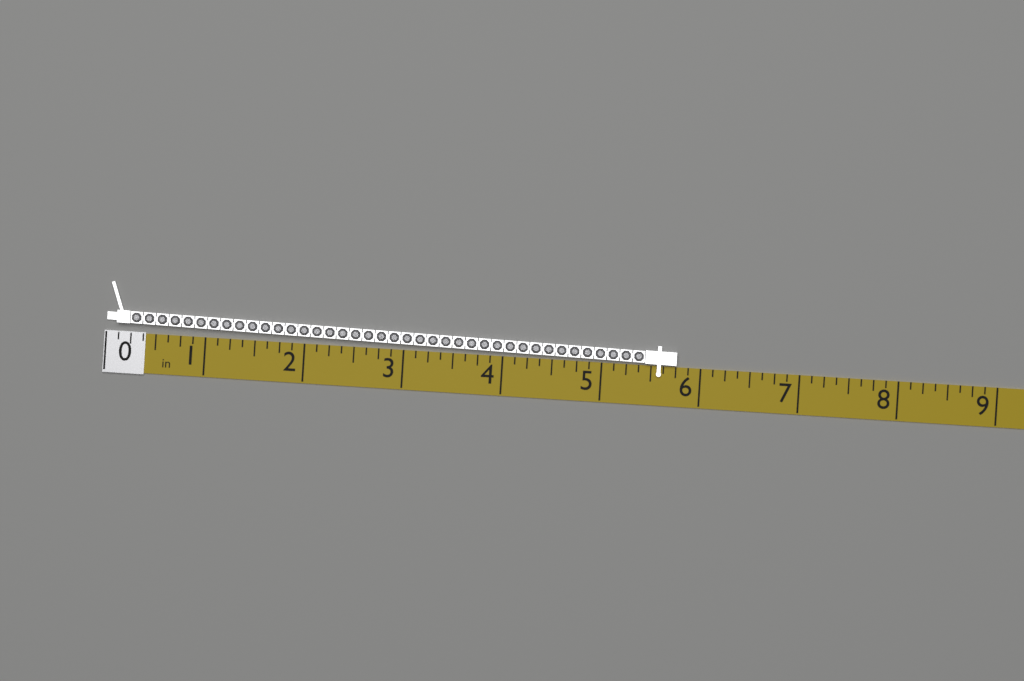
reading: 5.750 in
